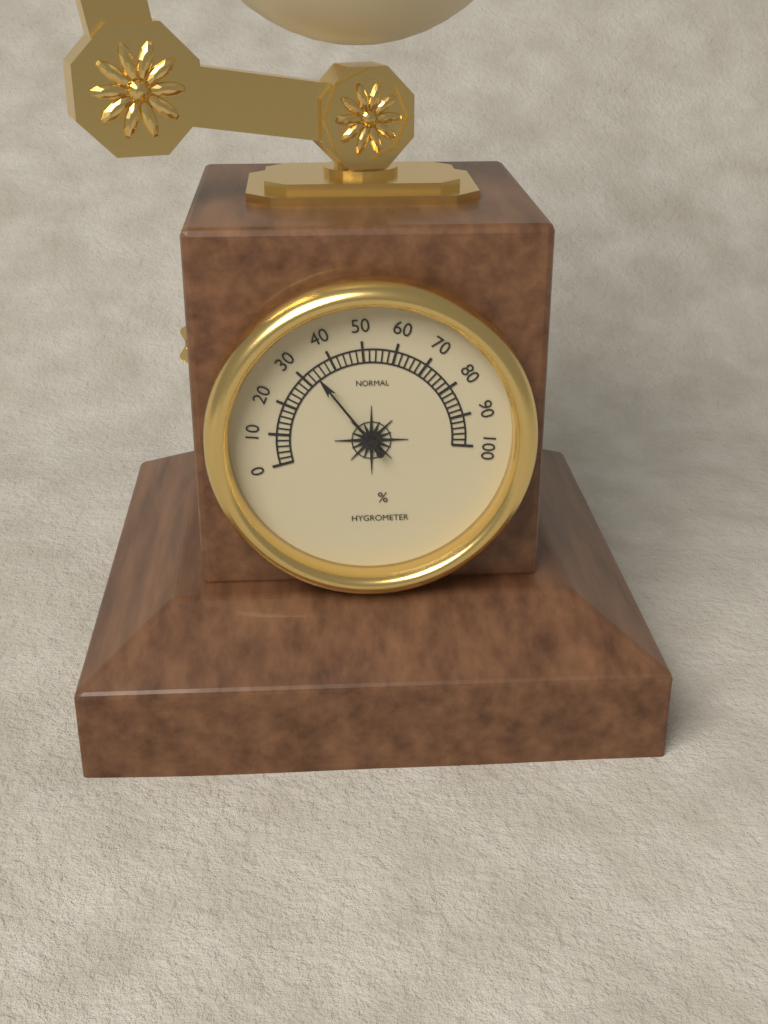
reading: 34 %
